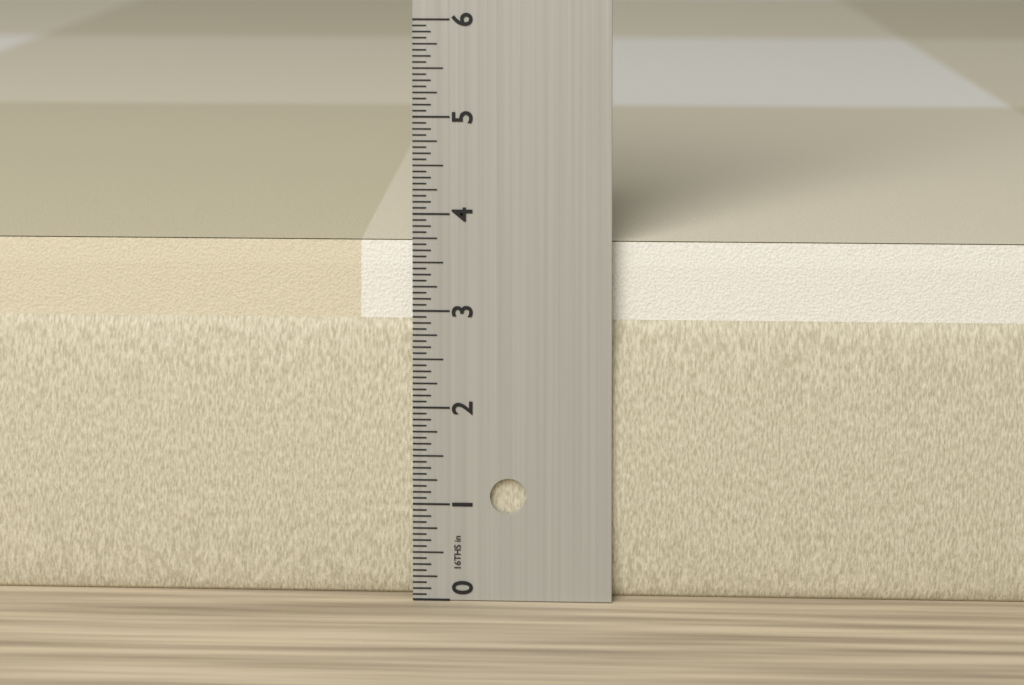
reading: 3.6875 in
